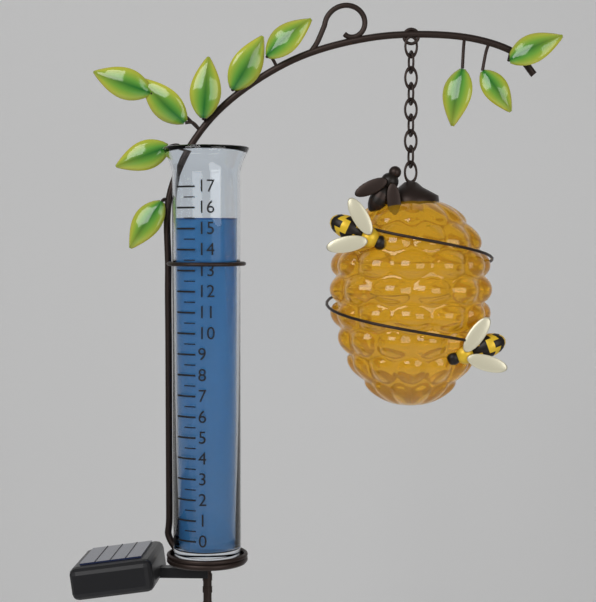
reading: 15.5 (no unit)
